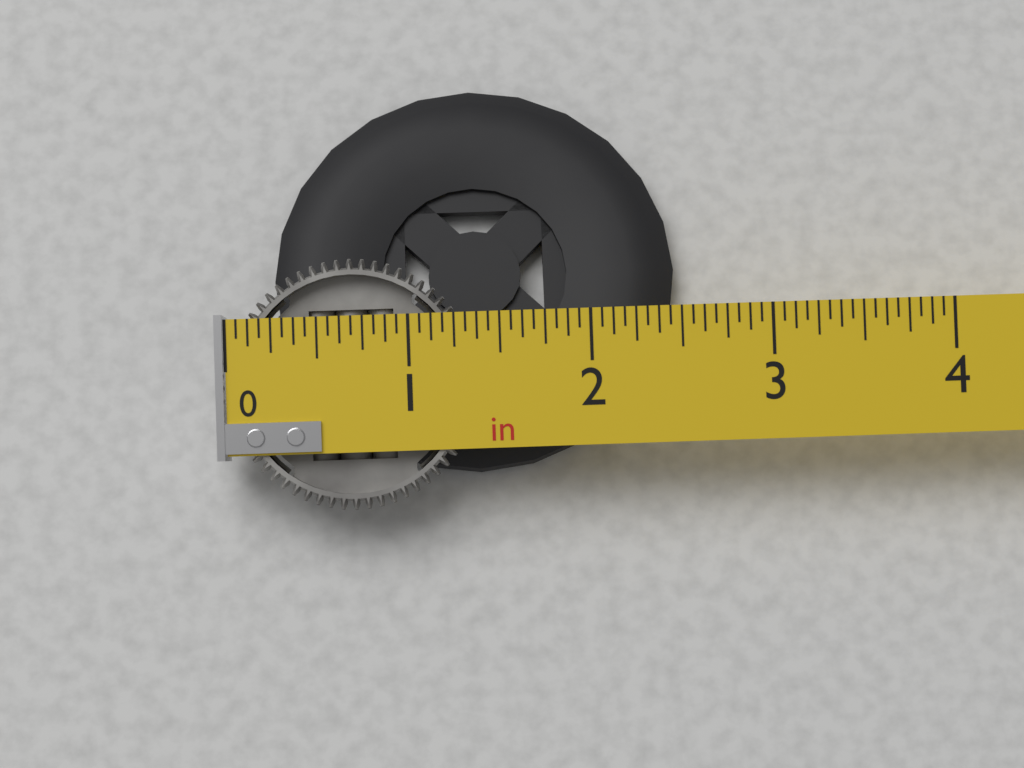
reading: 1.3750 in
